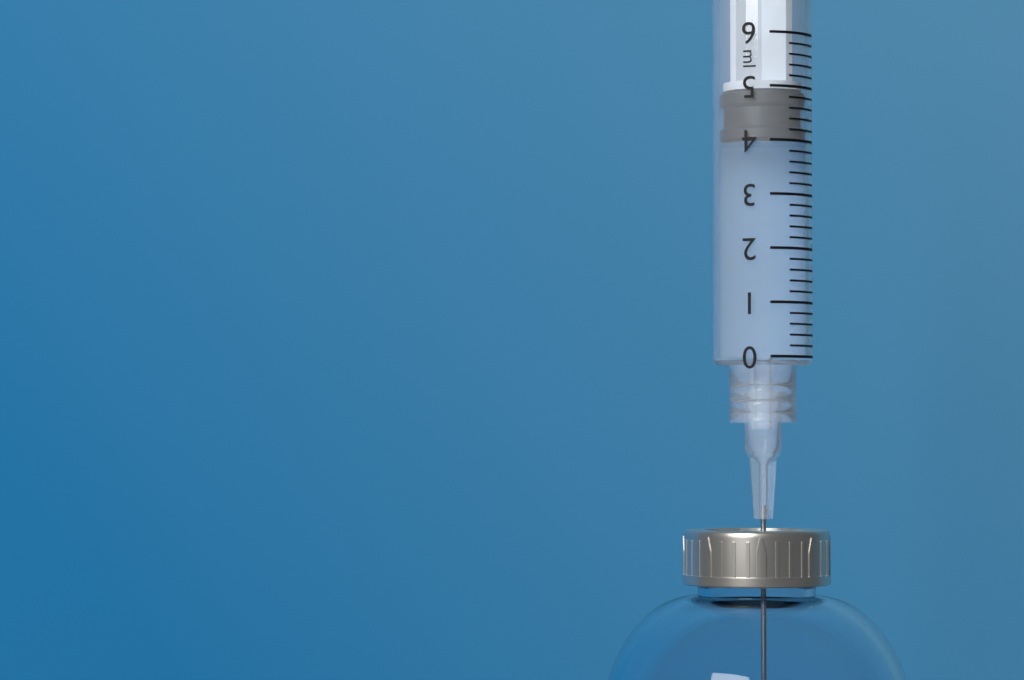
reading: 4.0 ml
